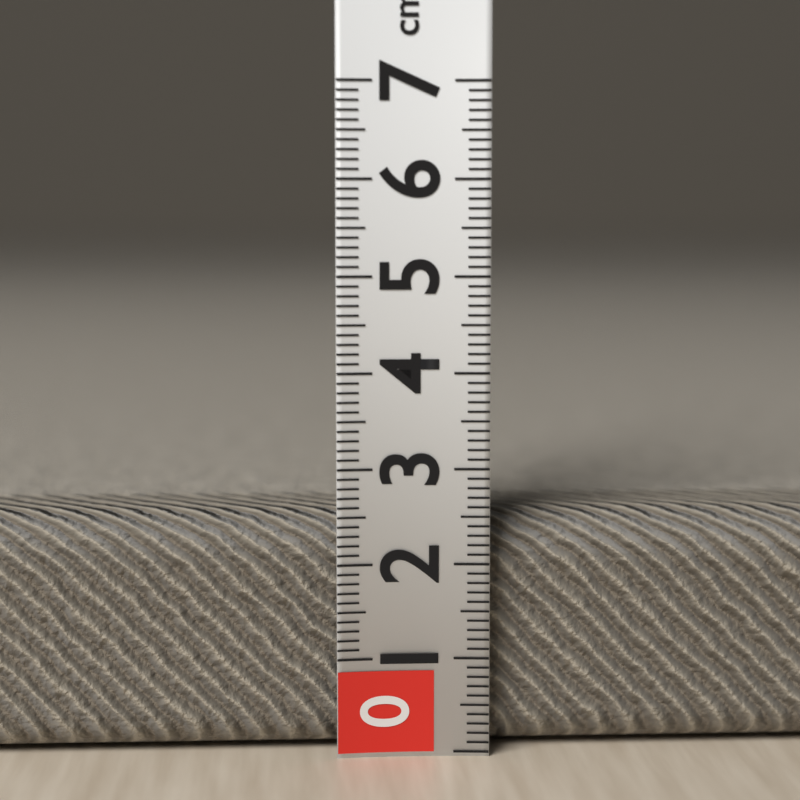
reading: 2.5 cm
